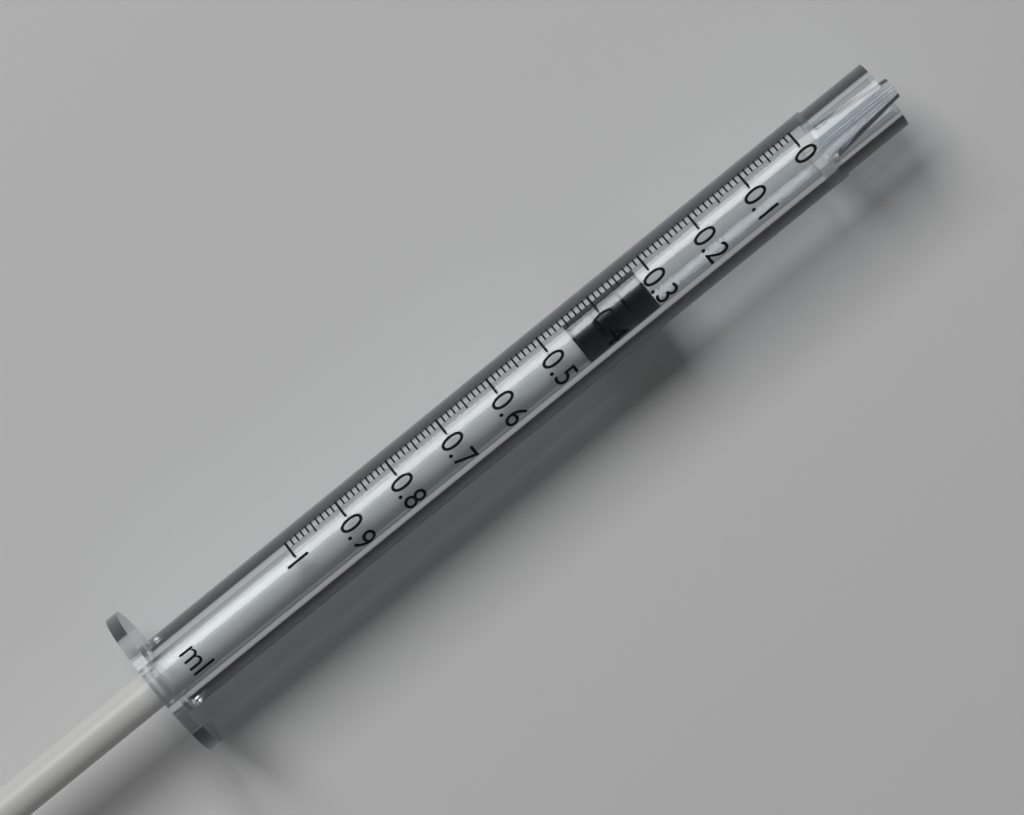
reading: 0.32 ml
